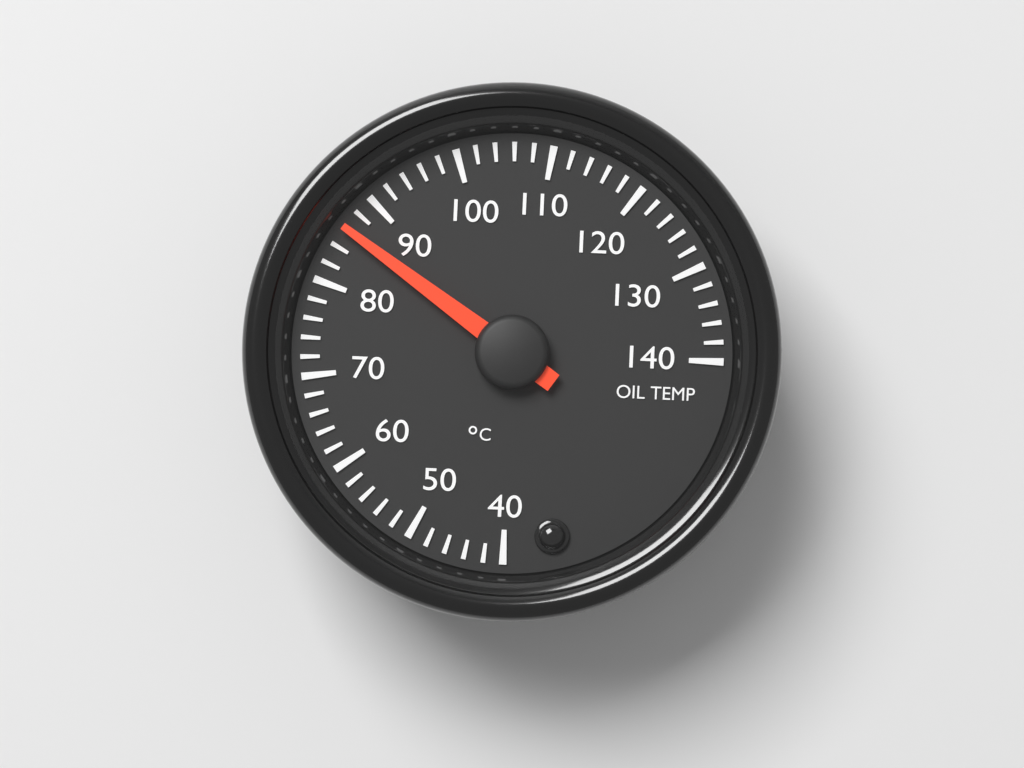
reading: 86 °C
